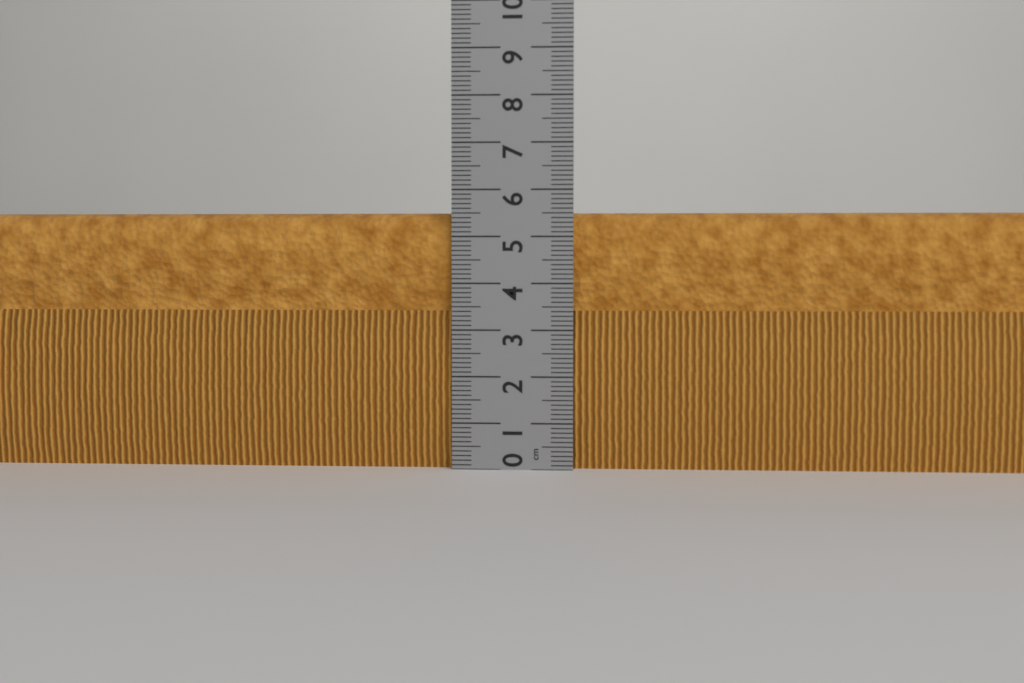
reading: 5.5 cm
